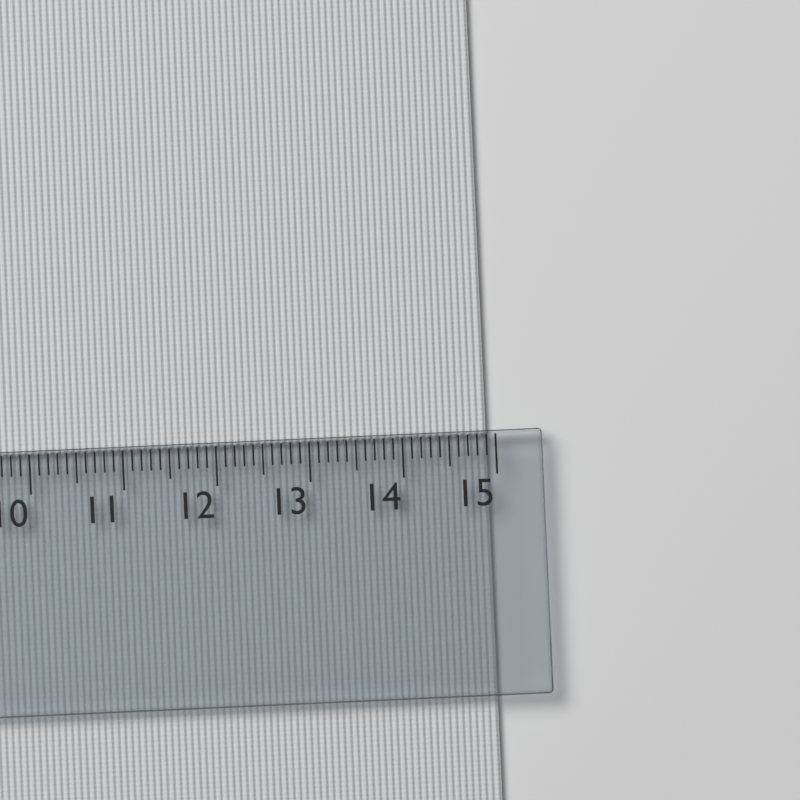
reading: 14.9 cm
